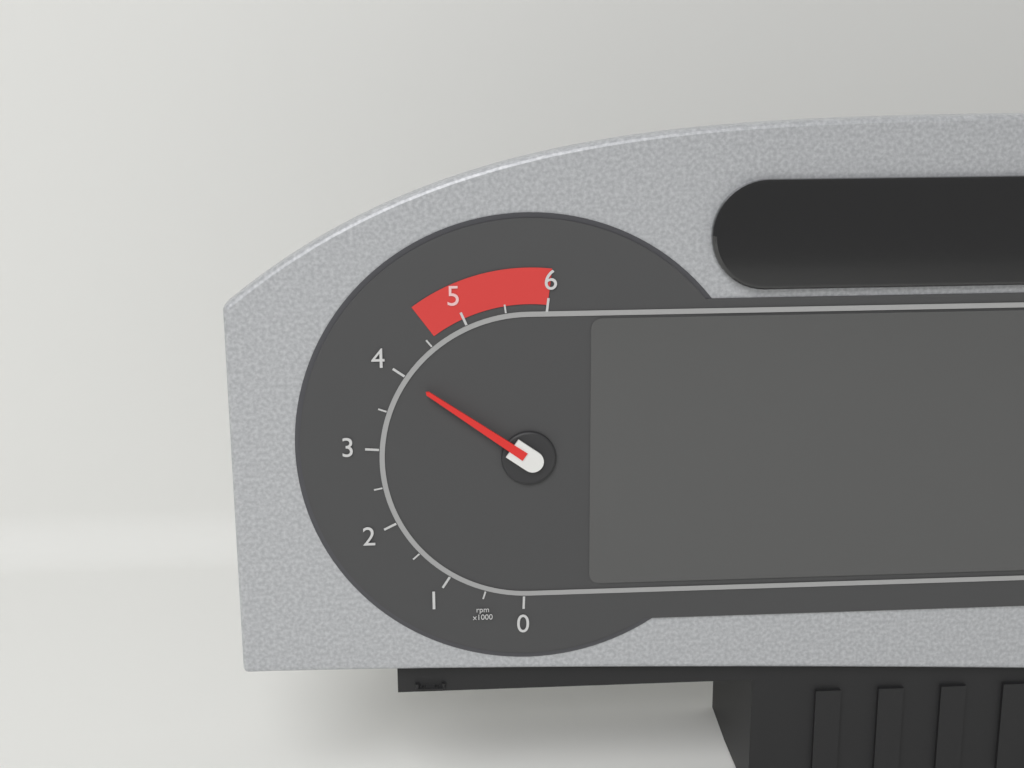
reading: 4.0 rpm x1000
